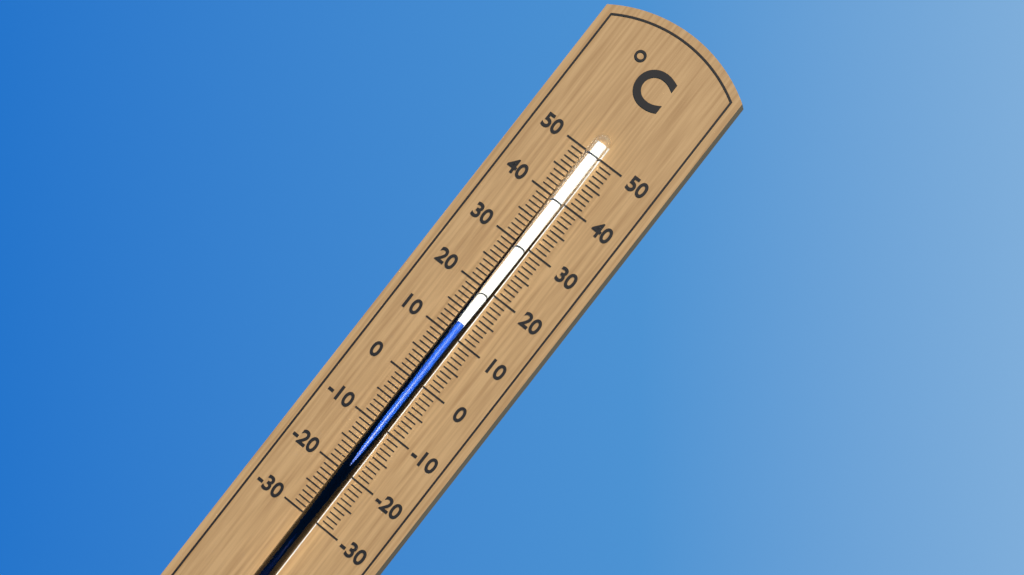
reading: 13 °C
